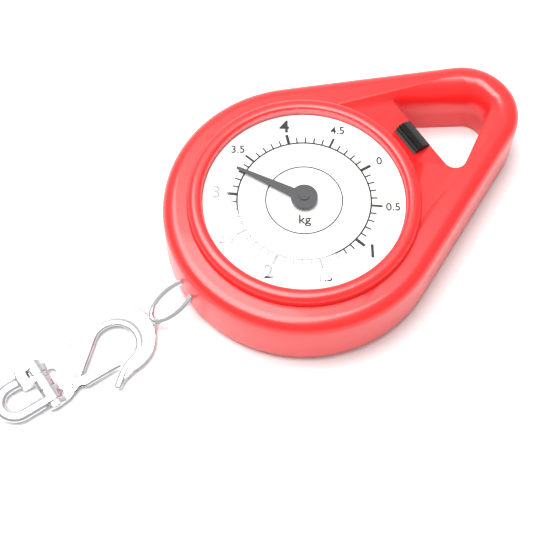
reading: 3.3 kg
